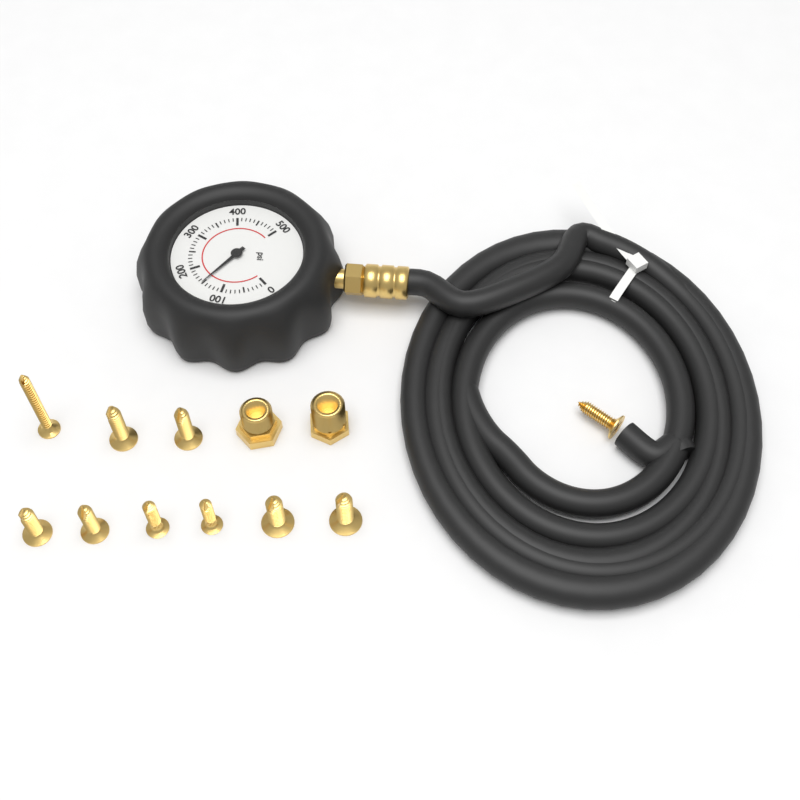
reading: 150 psi
